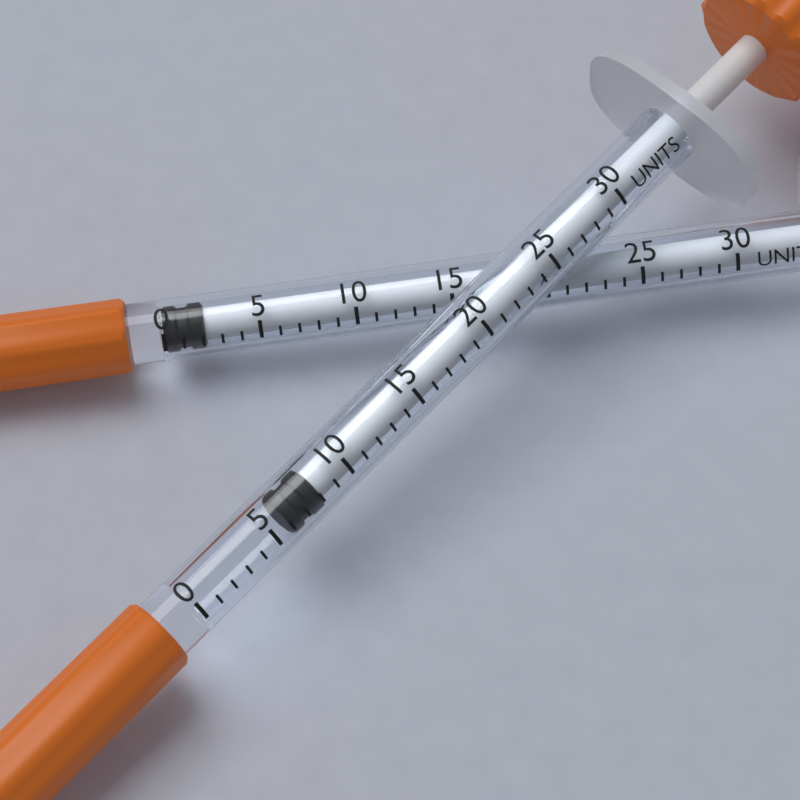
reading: 6 units
